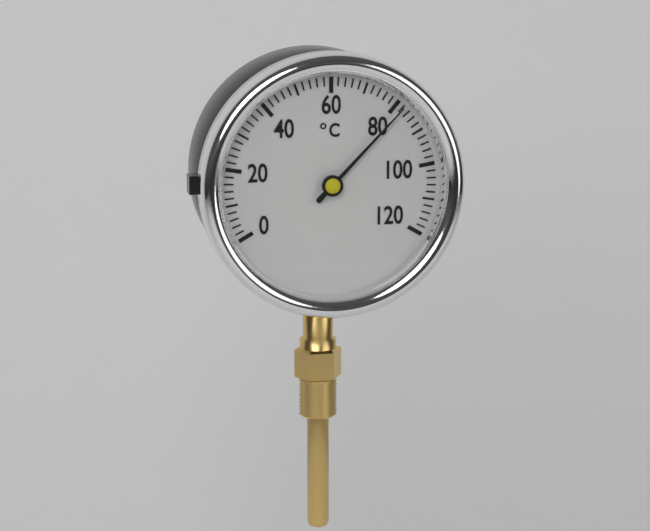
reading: 82 °C
